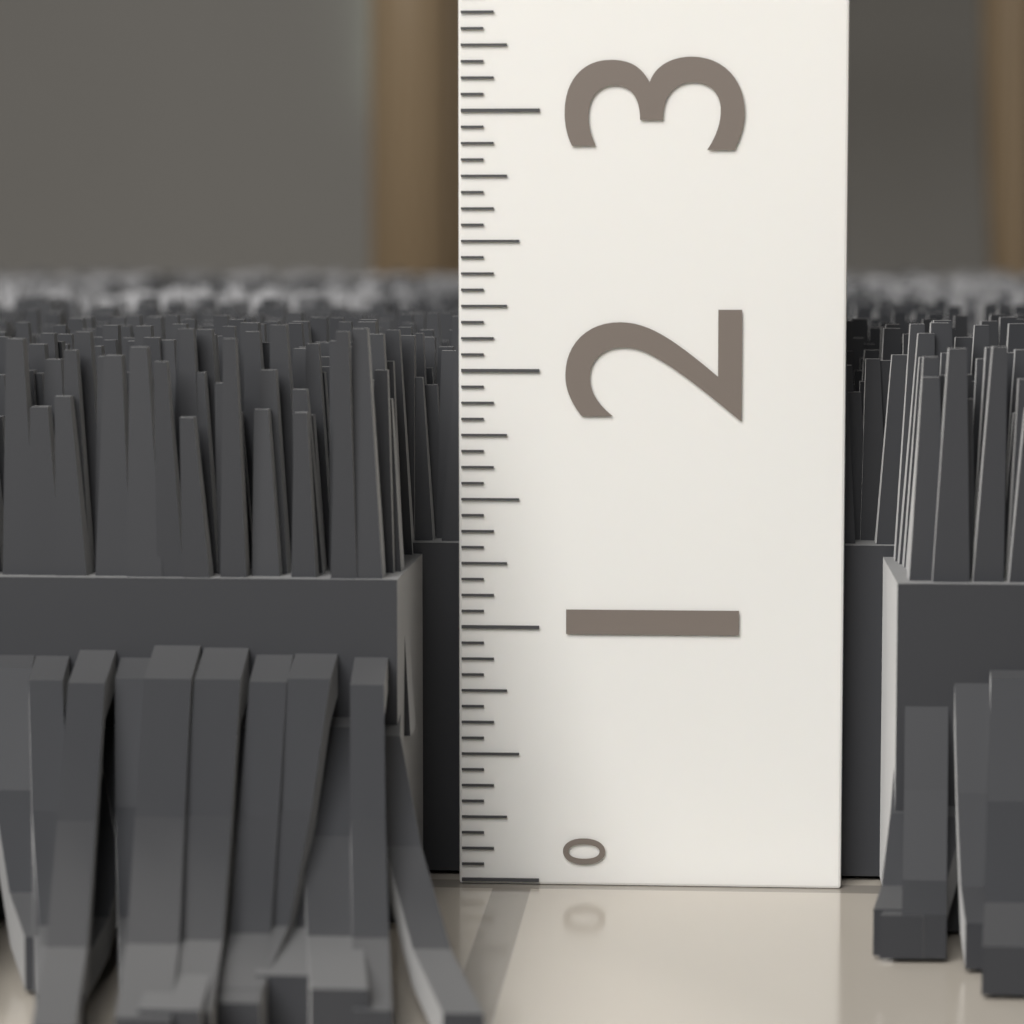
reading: 2.1875 (no unit)
